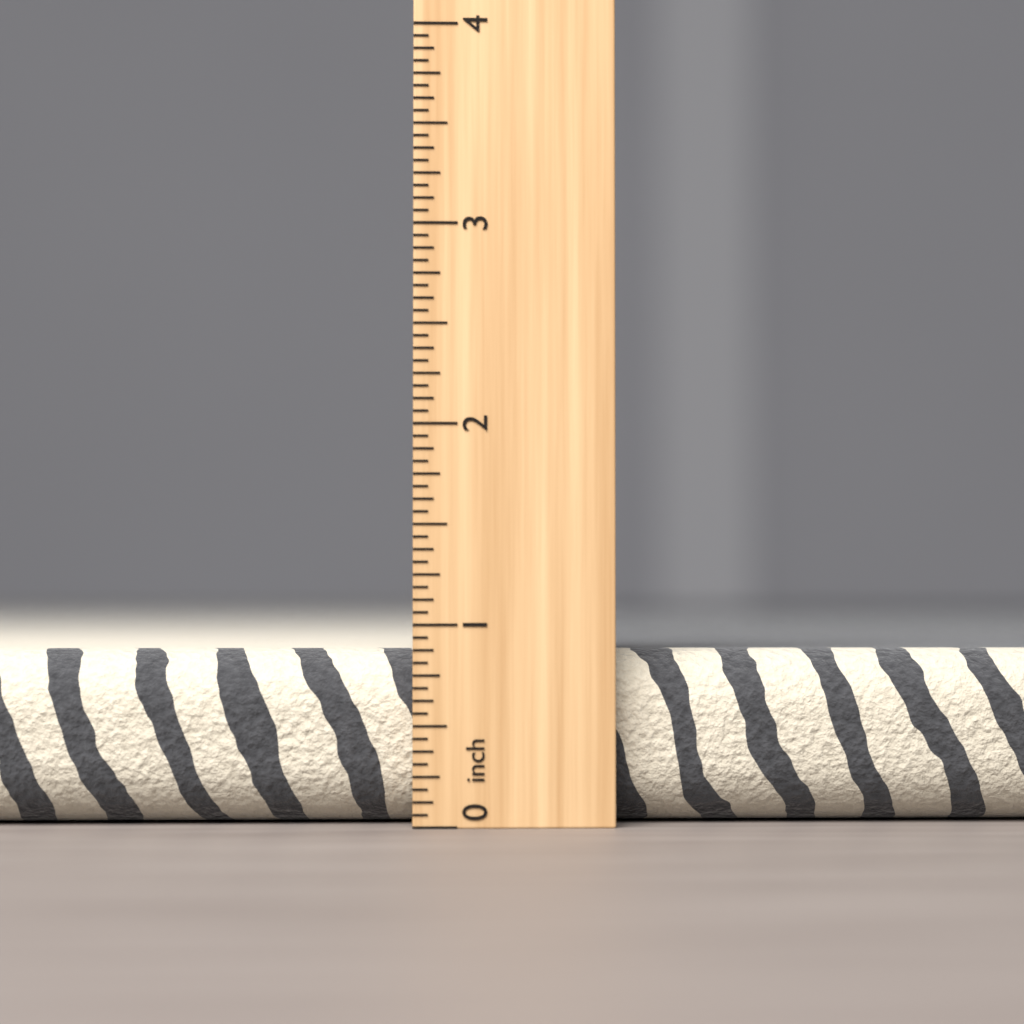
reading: 0.8750 inch
